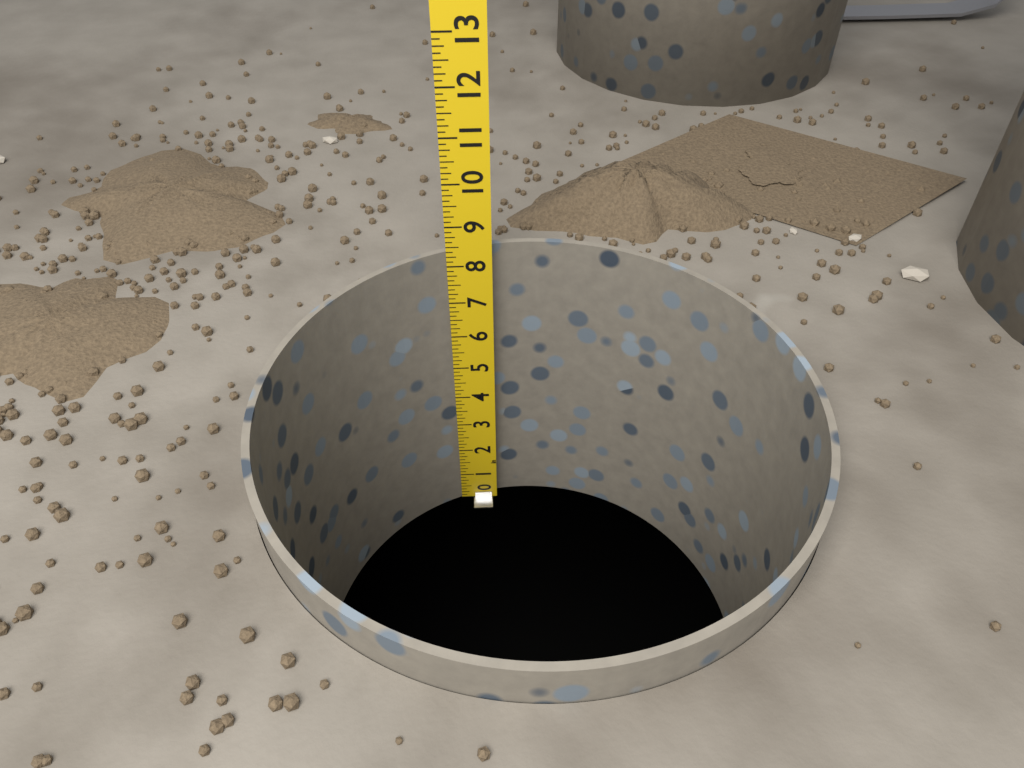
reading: 8.375 in
